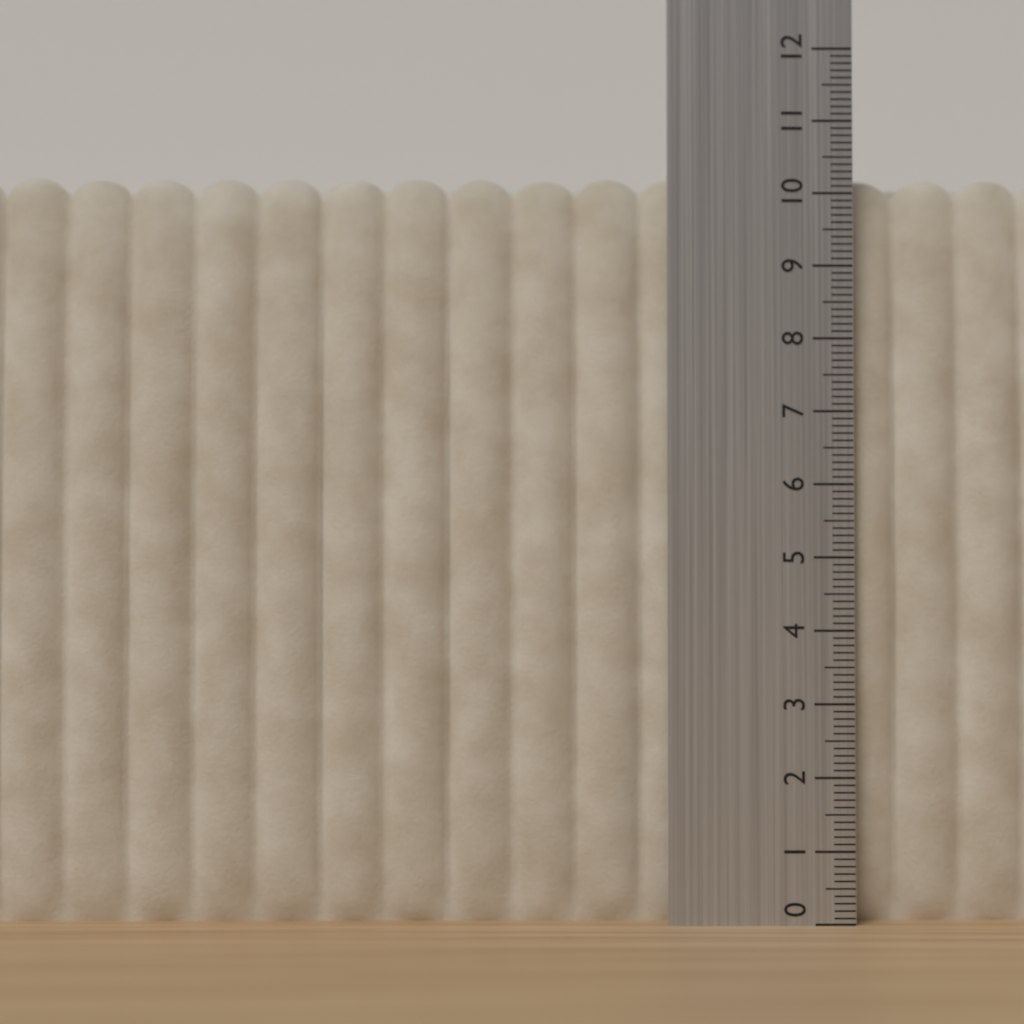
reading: 10.3 (no unit)
